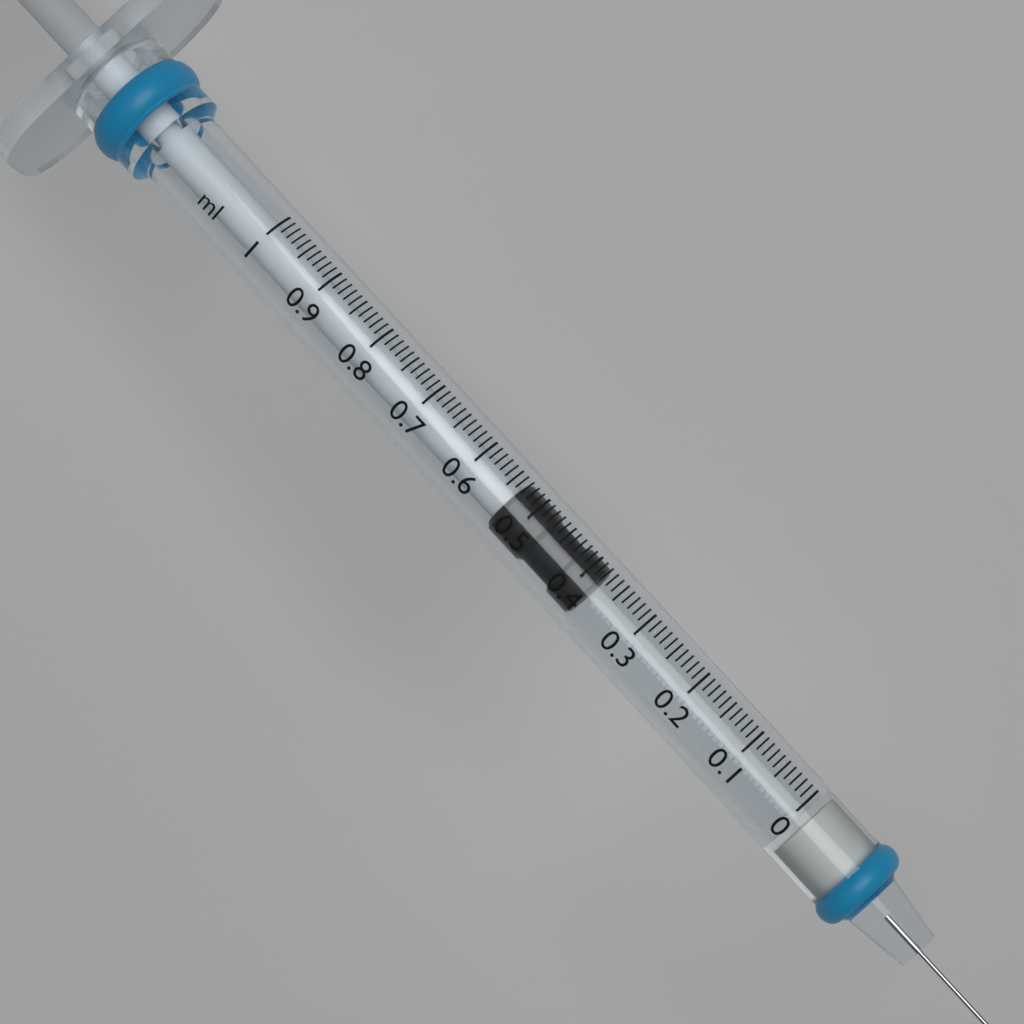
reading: 0.38 ml
